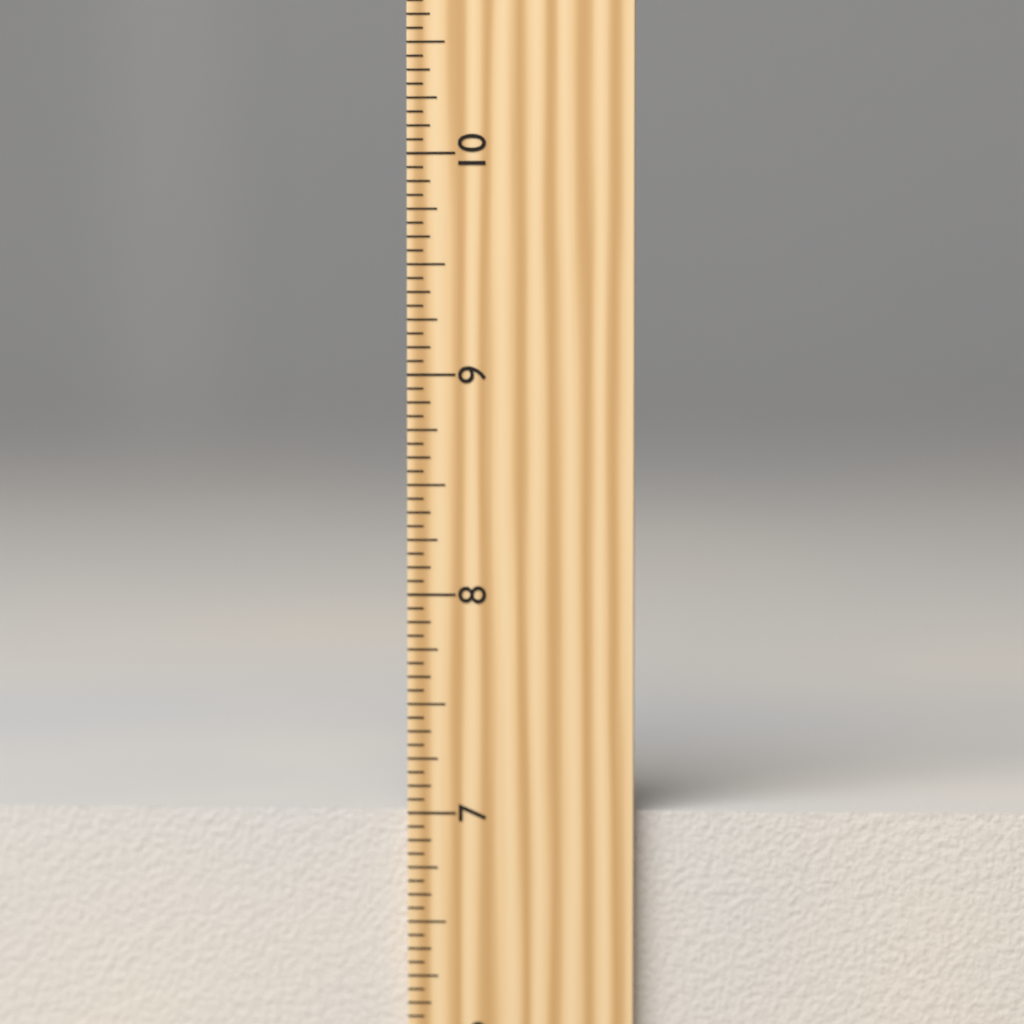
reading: 7.0000 inch
